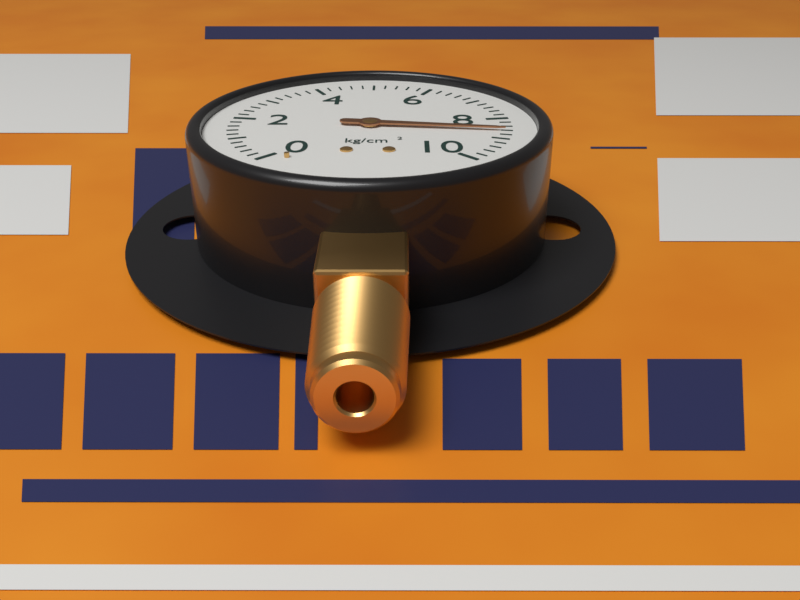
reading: 8.6 kg/cm²
